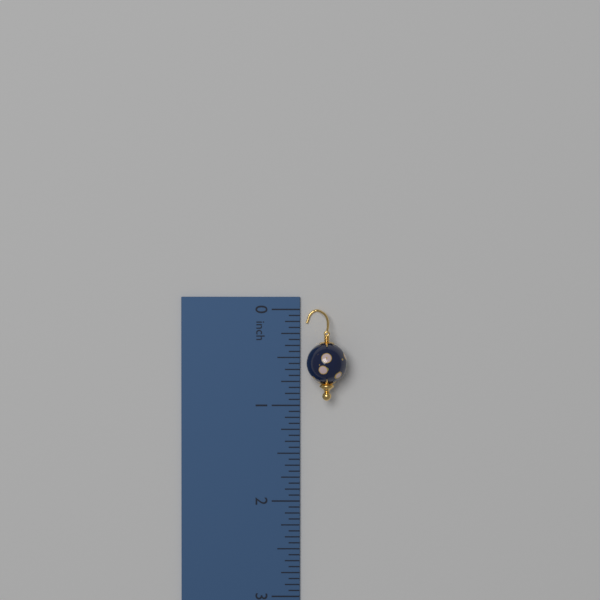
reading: 0.9375 inch
